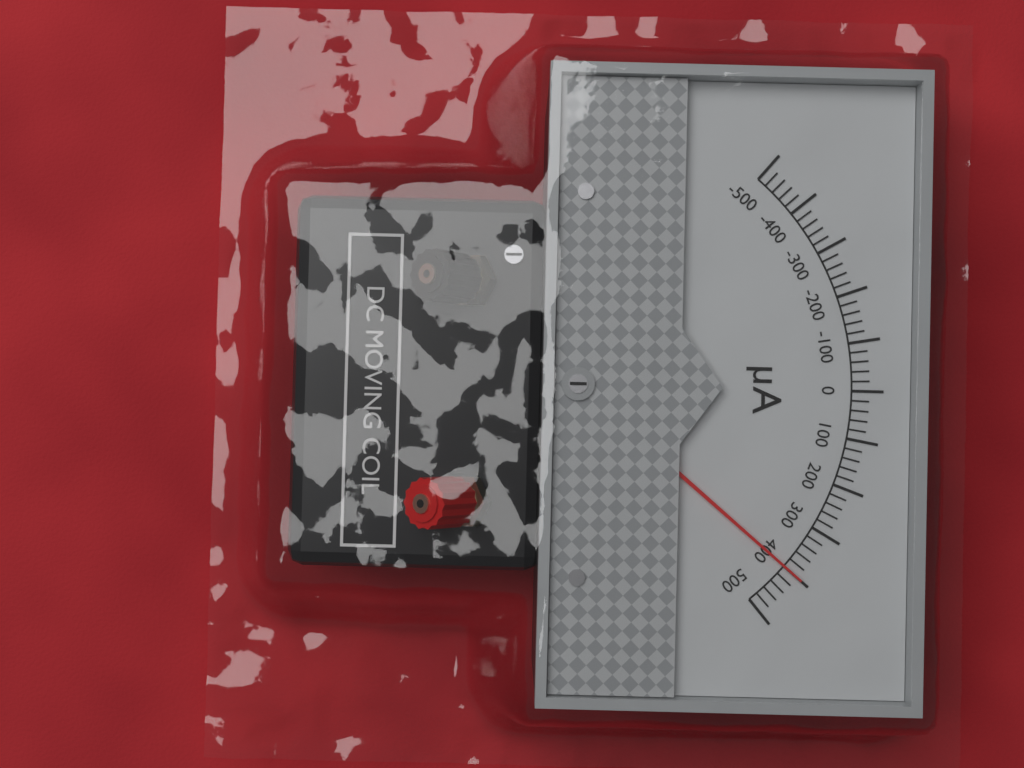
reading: 400 µA
